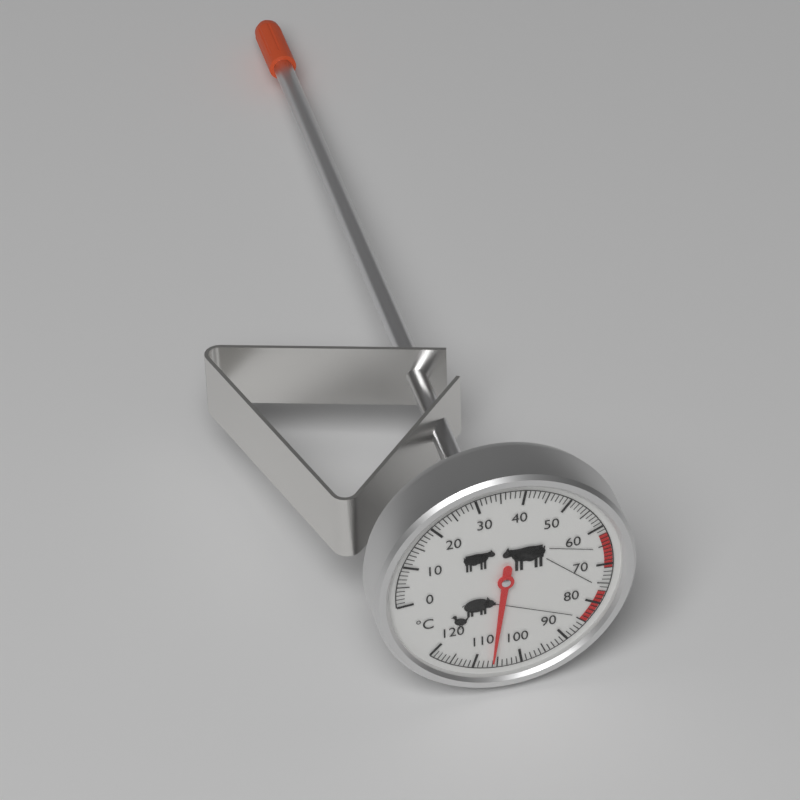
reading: 106 °C
